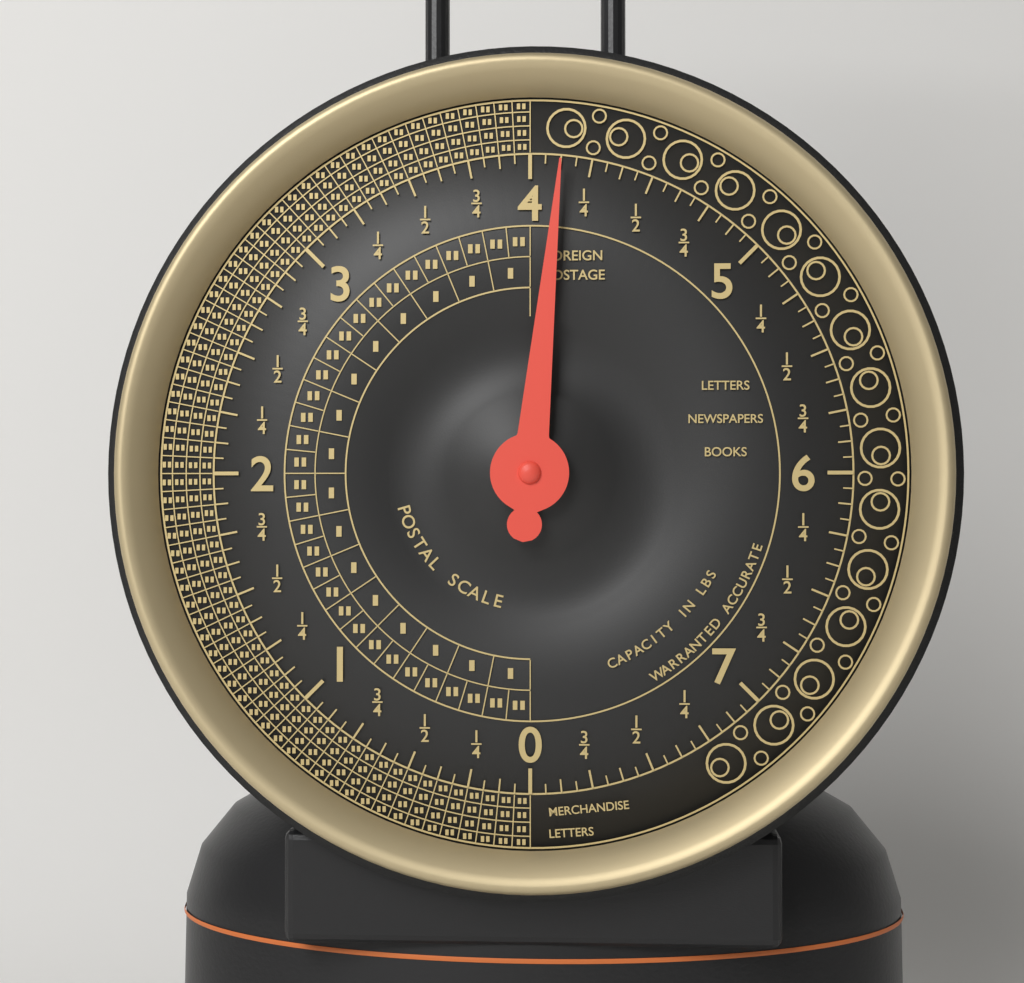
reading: 4.1250 lbs
